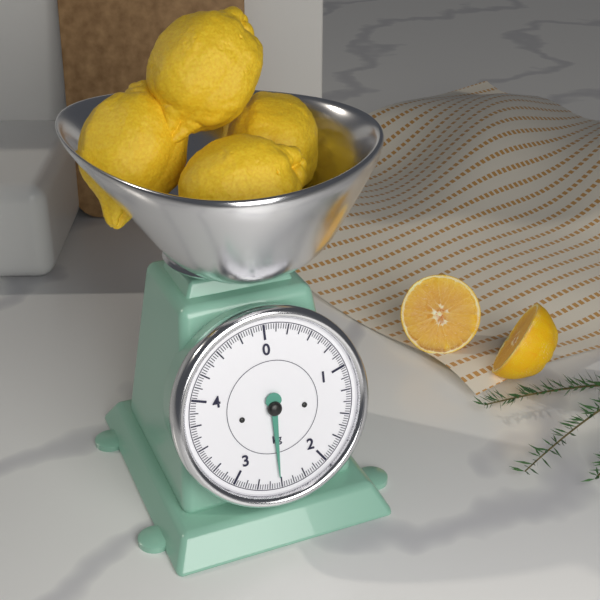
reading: 2.525 kg
